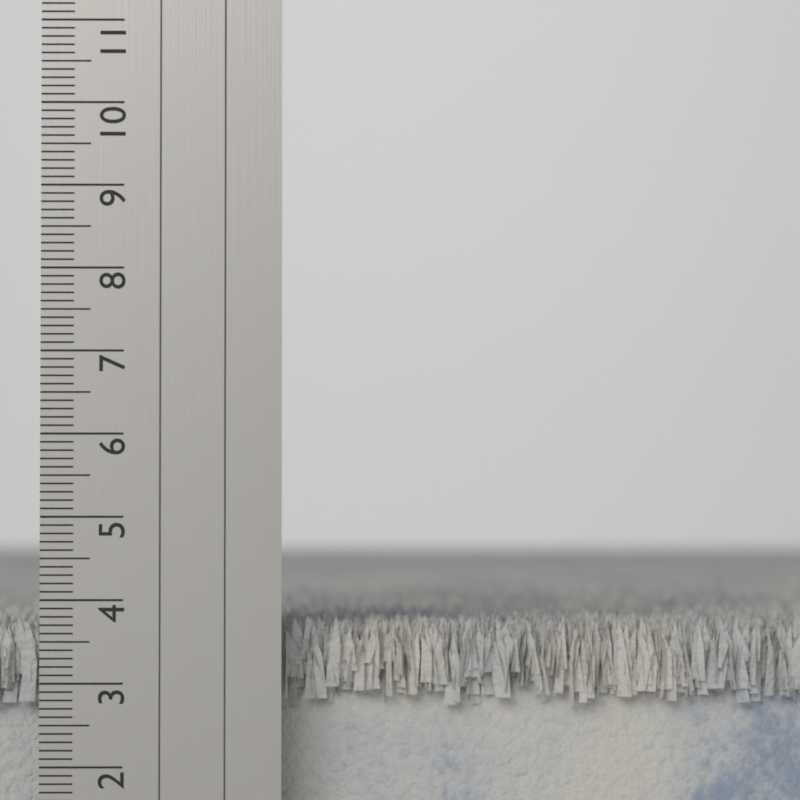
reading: 3.8 cm
